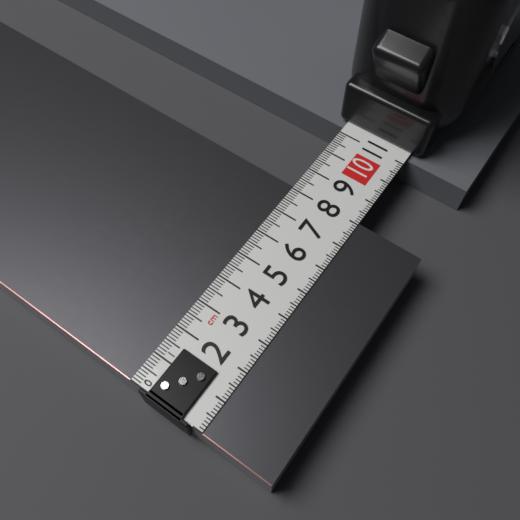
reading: 8.1 cm
